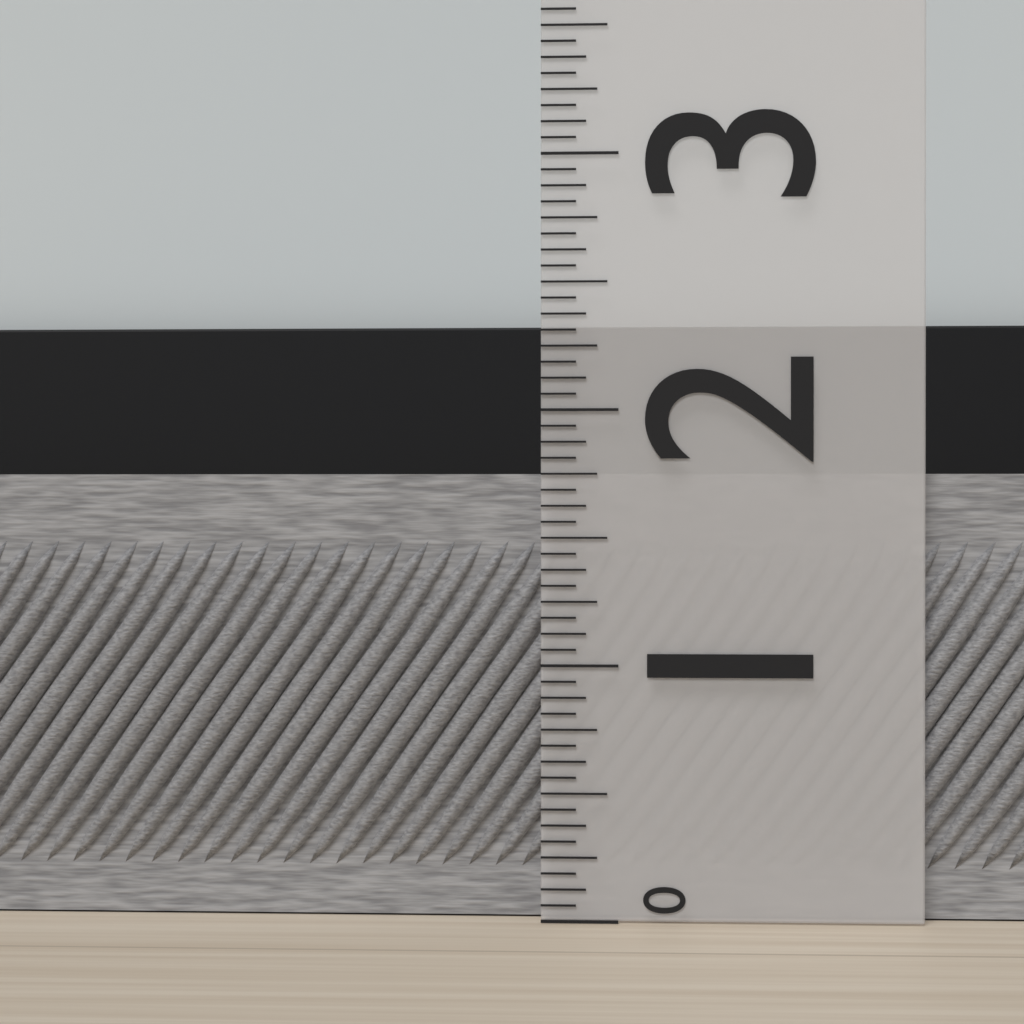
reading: 1.7500 (no unit)
